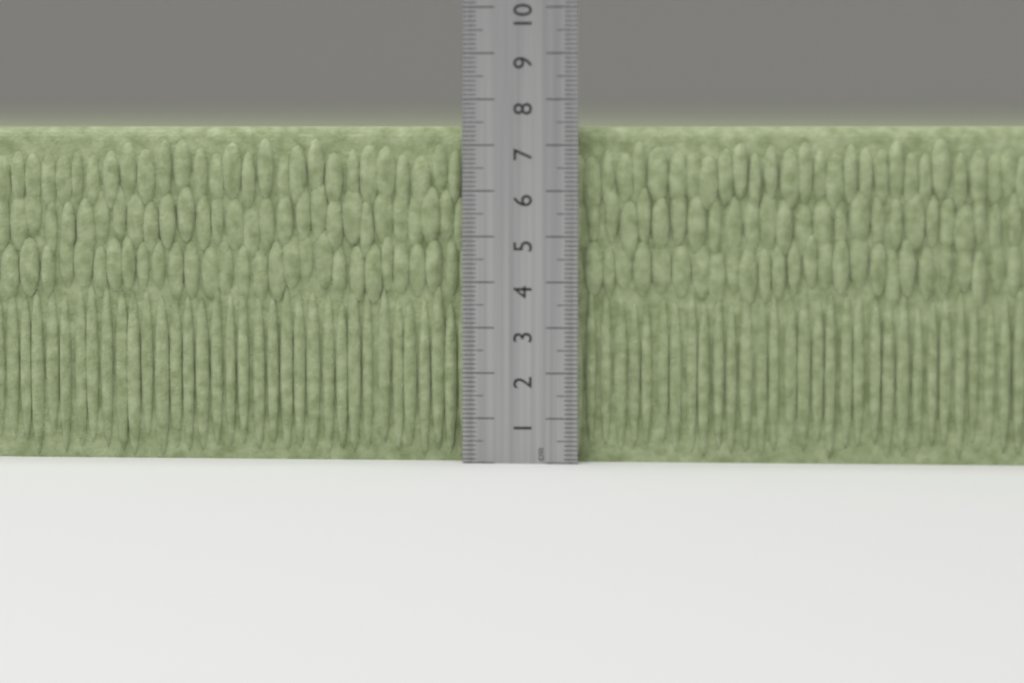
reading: 7.4 cm
